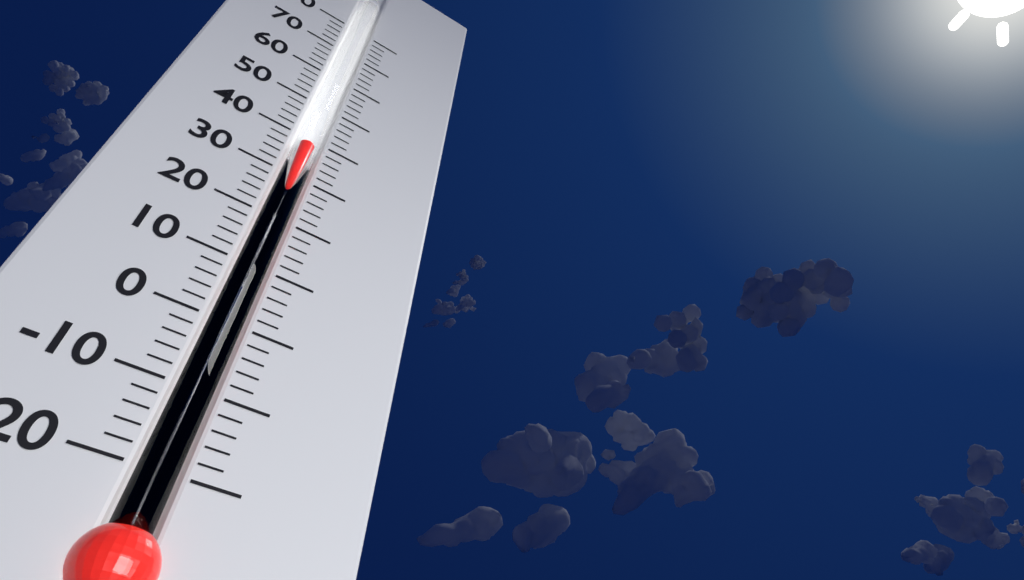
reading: 38 (no unit)
